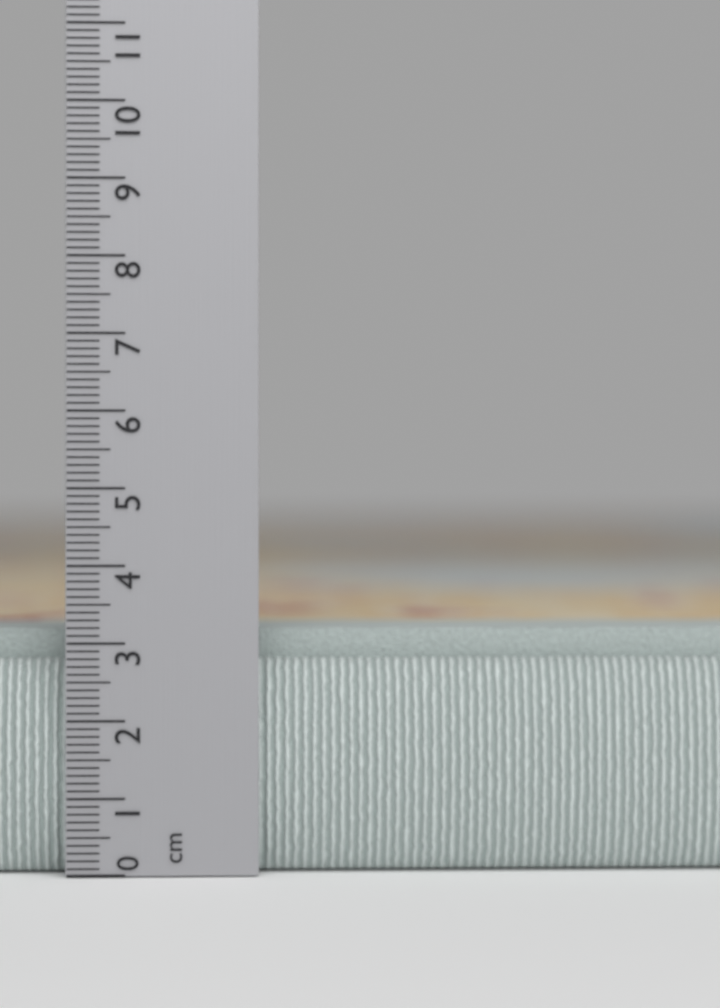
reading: 3.4 cm
